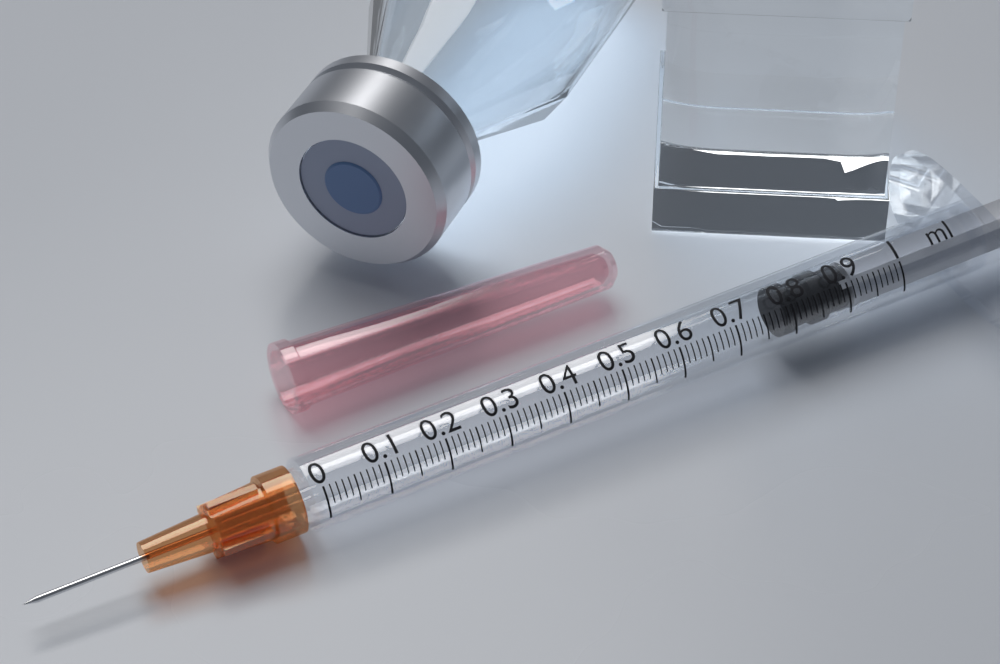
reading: 0.79 ml
